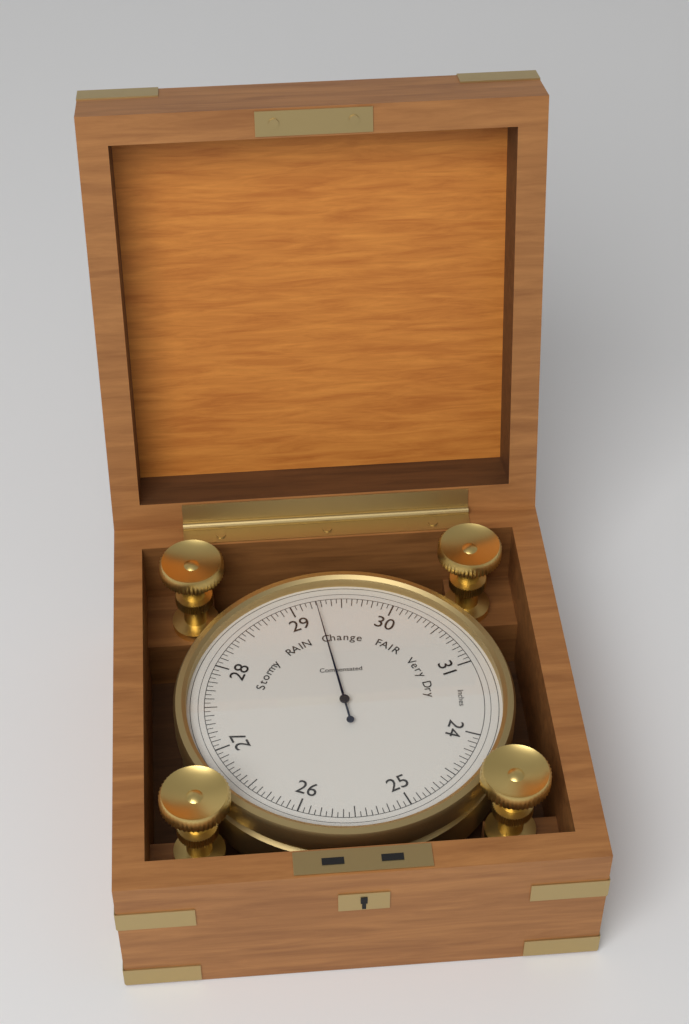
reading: 29.25 inHg
